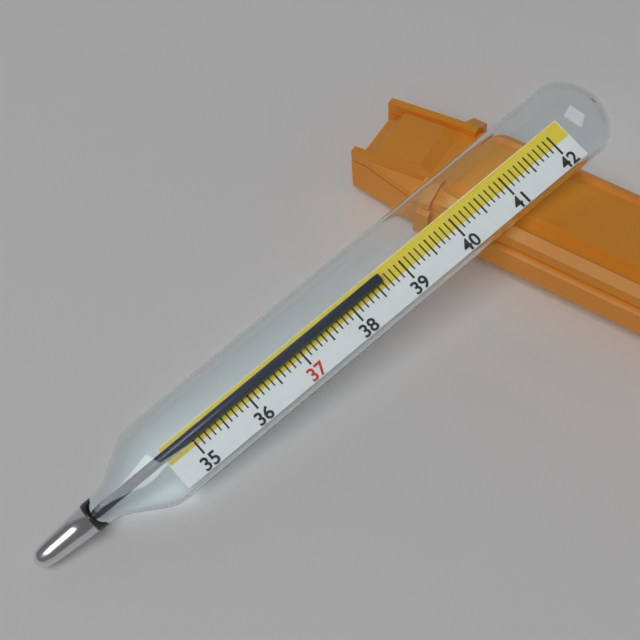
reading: 38.6 (no unit)
